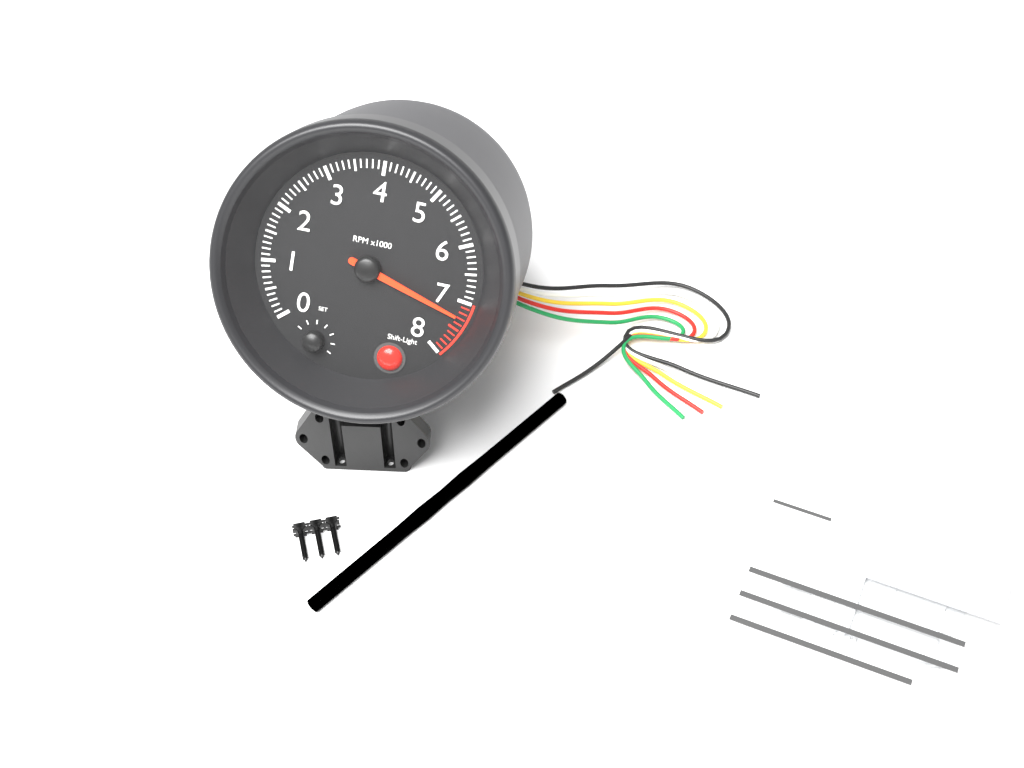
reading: 7300 RPM
